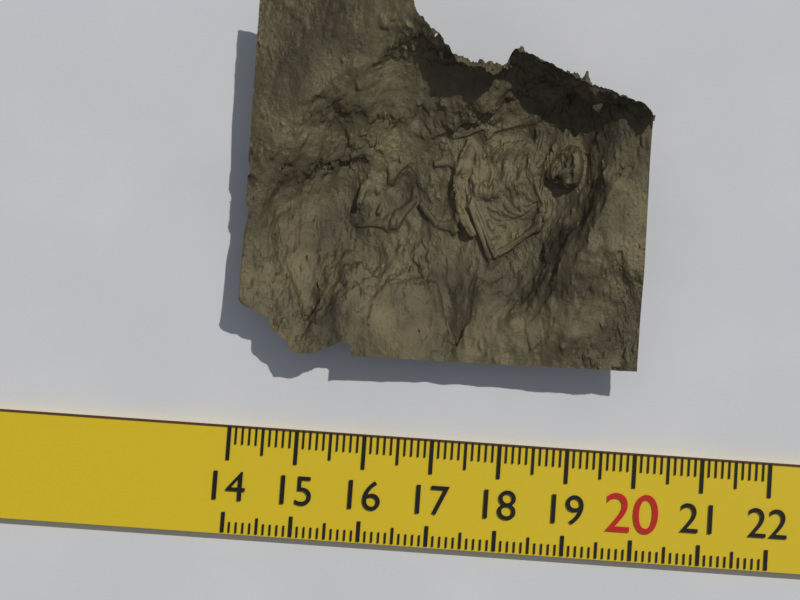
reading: 19.9 (no unit)
